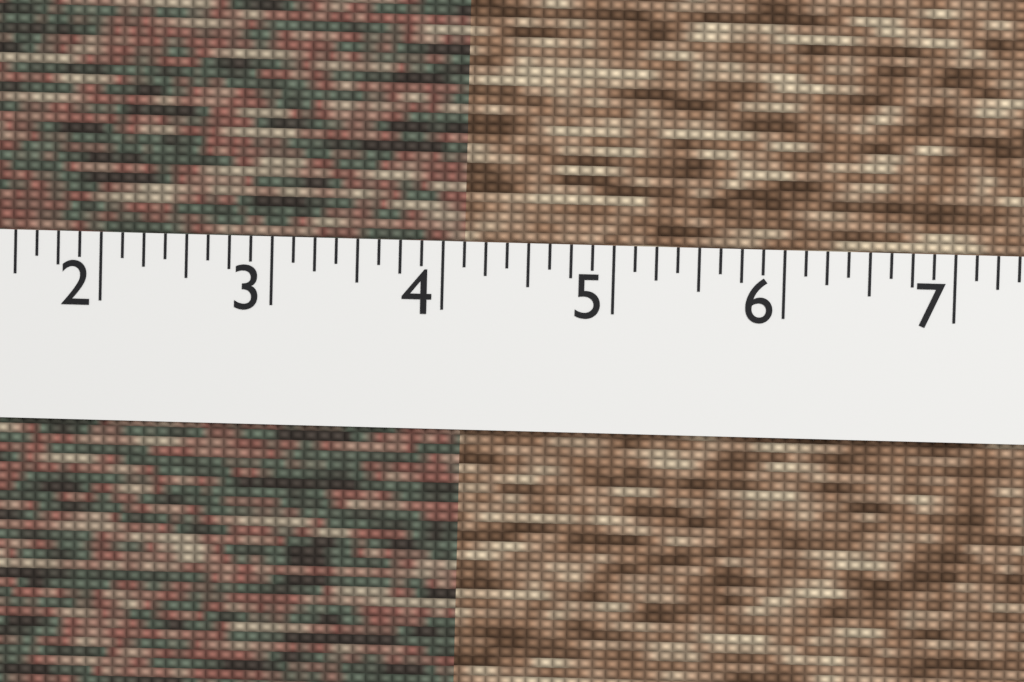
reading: 4.125 (no unit)
